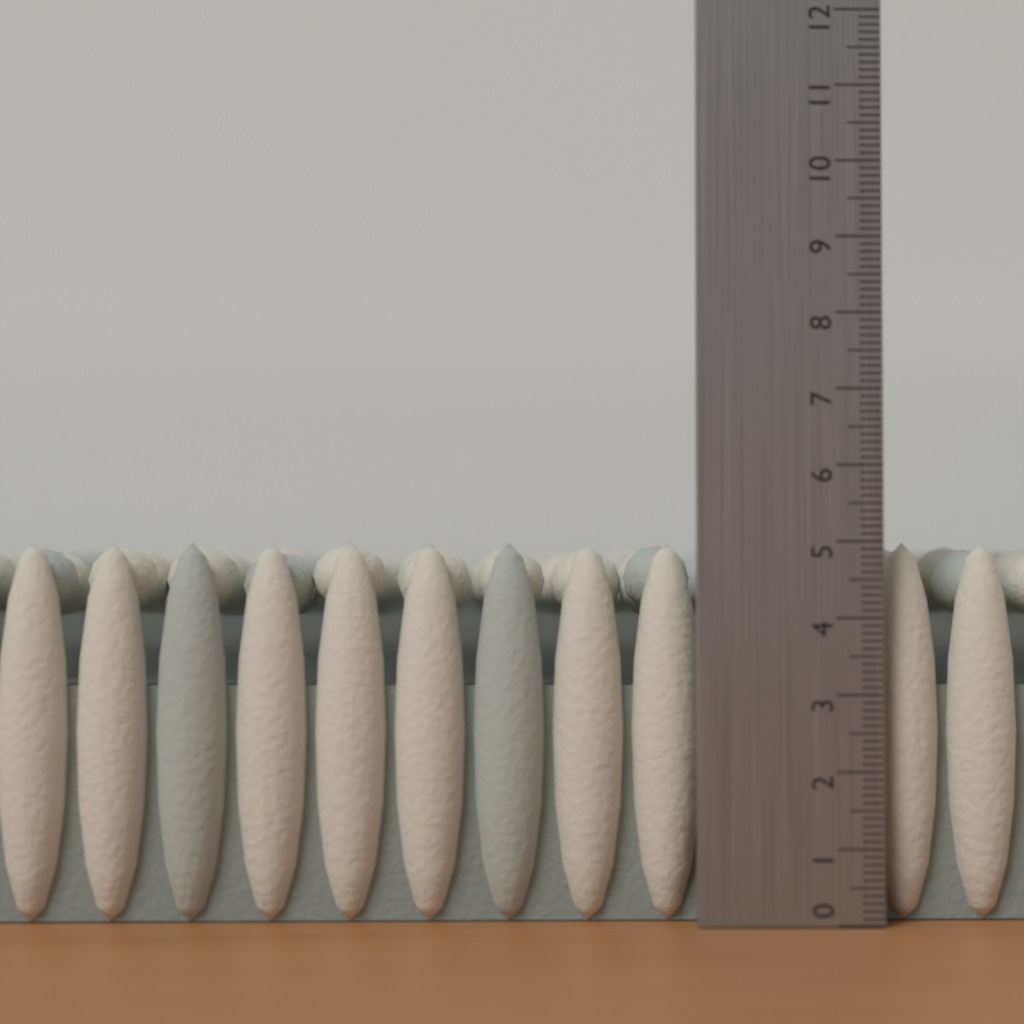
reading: 5.0 (no unit)
